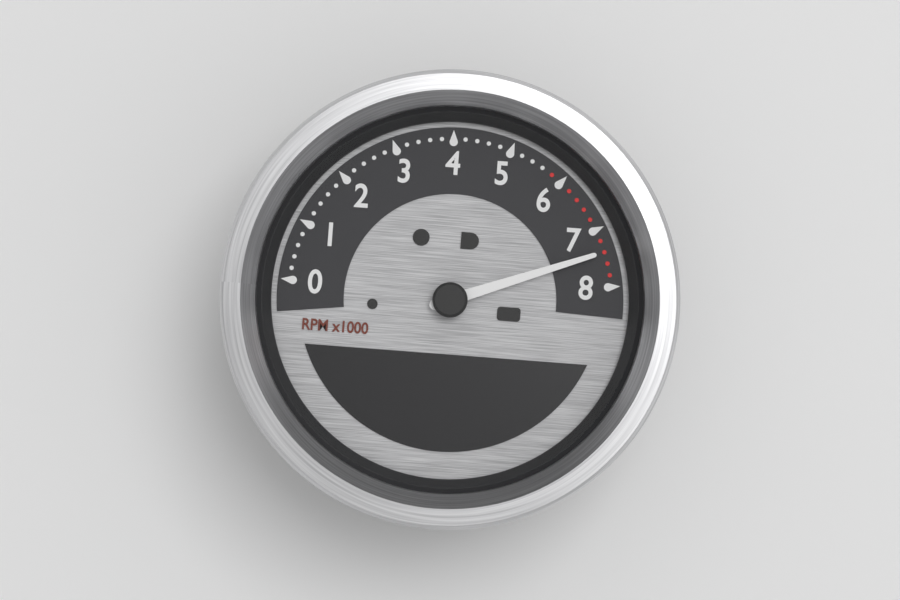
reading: 7400 RPM
